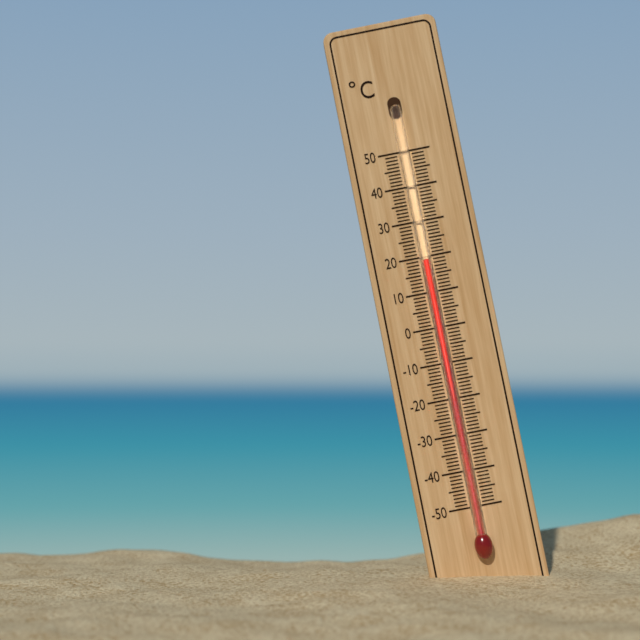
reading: 19 °C
